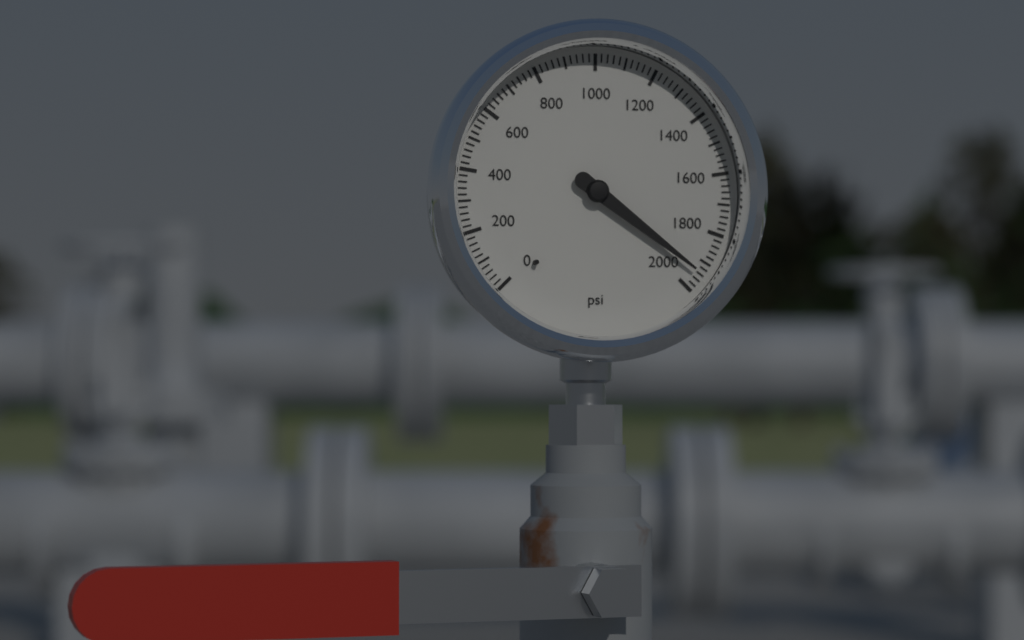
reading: 1940 psi
